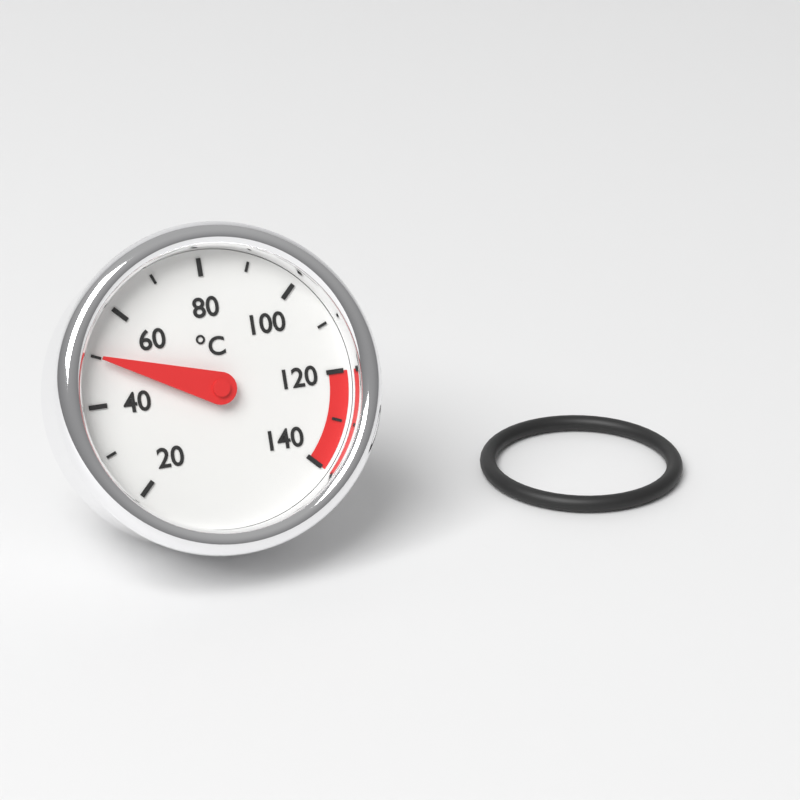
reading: 50 °C
